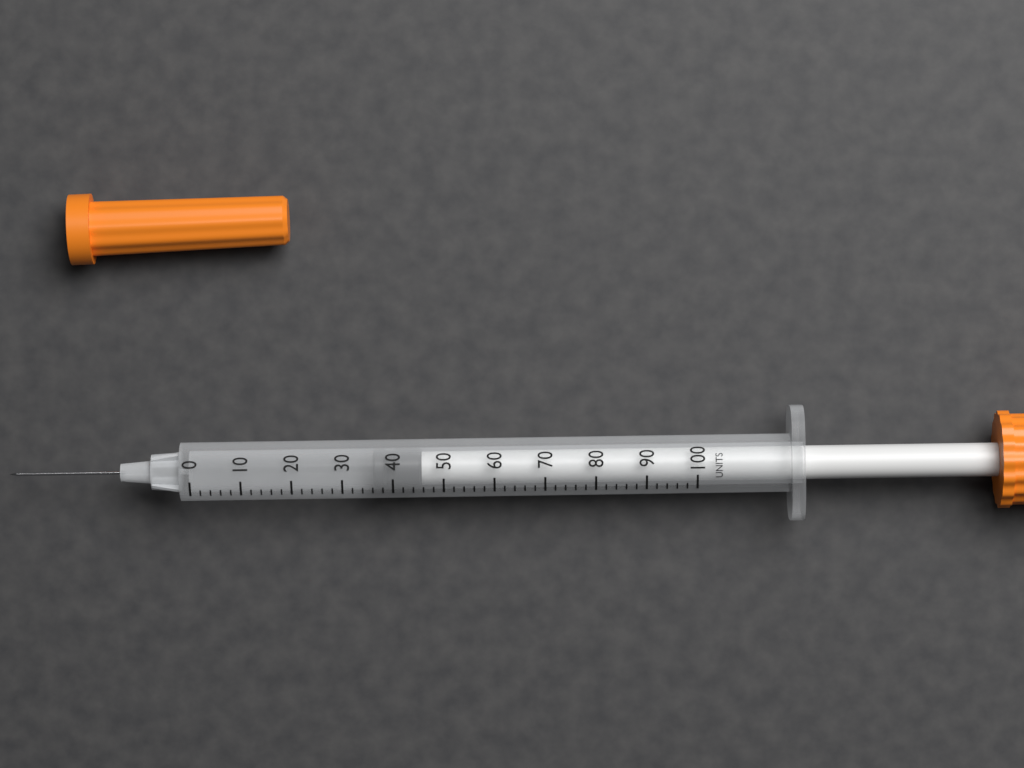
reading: 36 units
